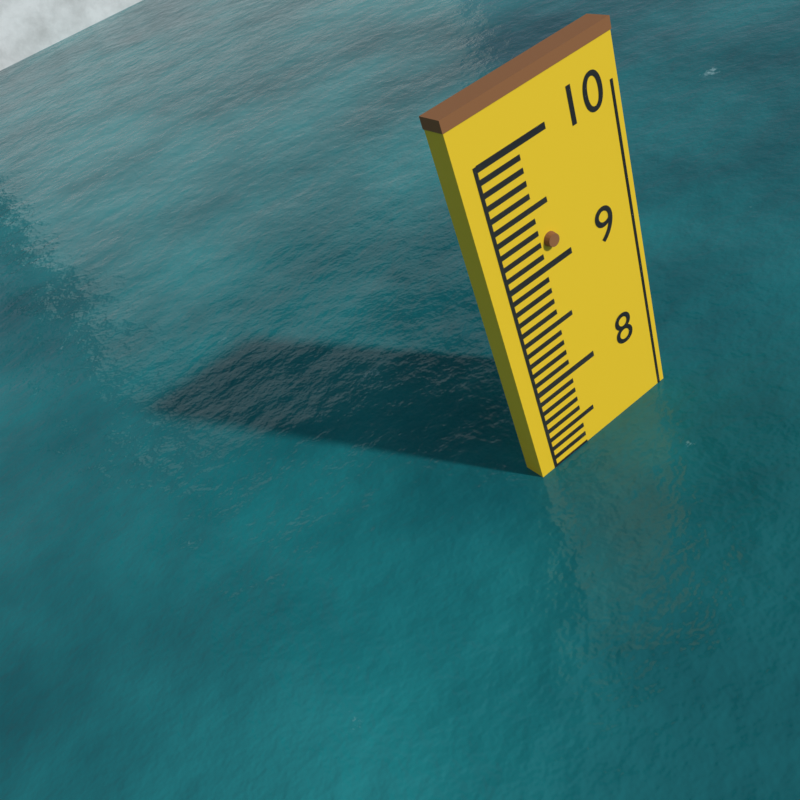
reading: 7.2 (no unit)
